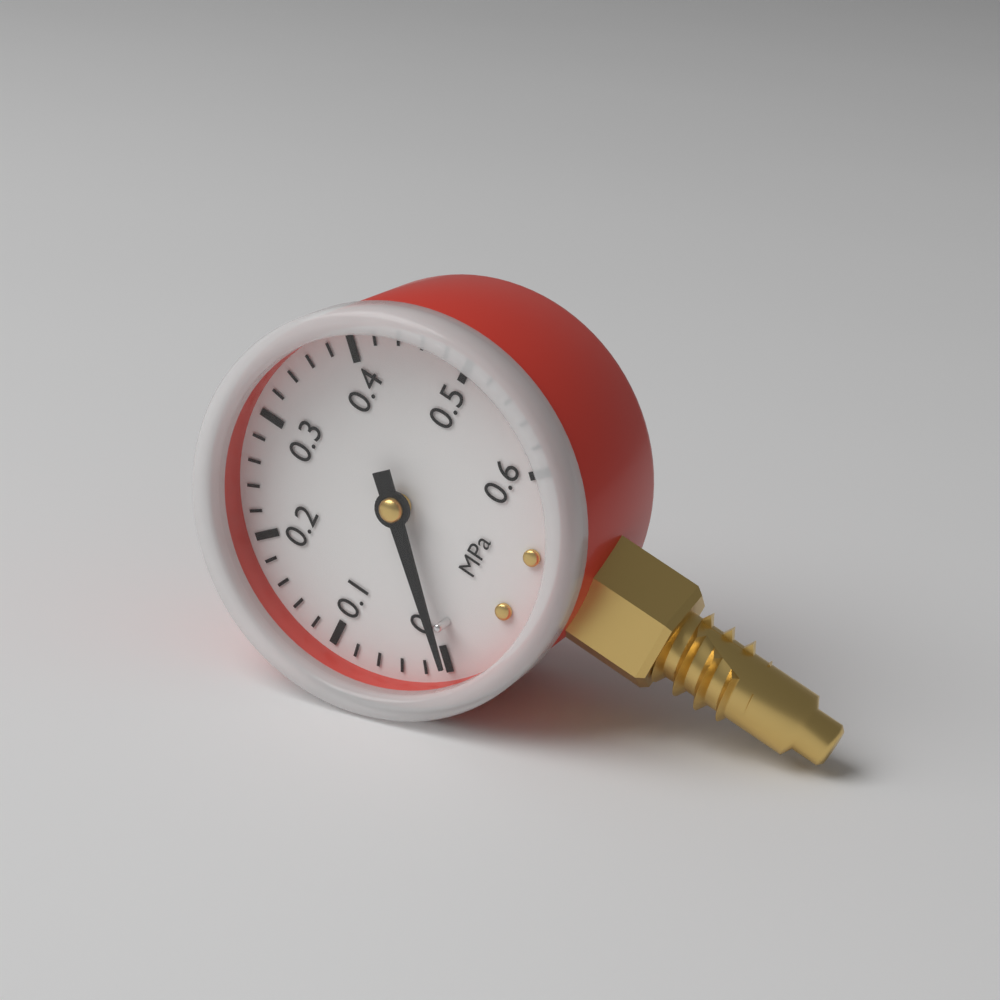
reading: 0.00 MPa
